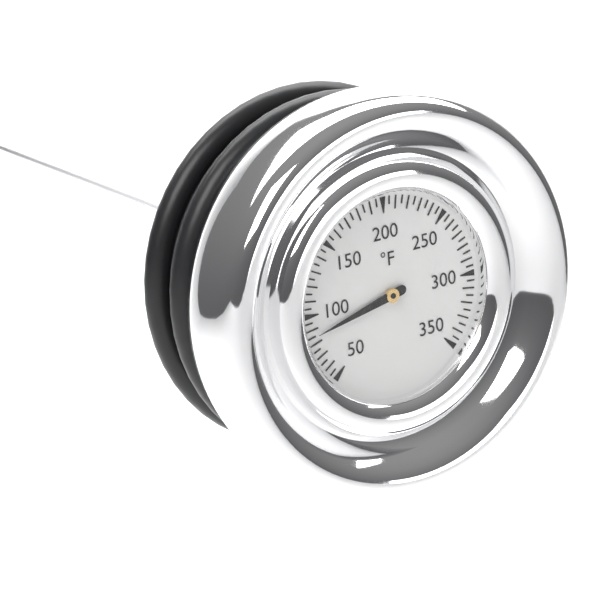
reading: 85 °F
